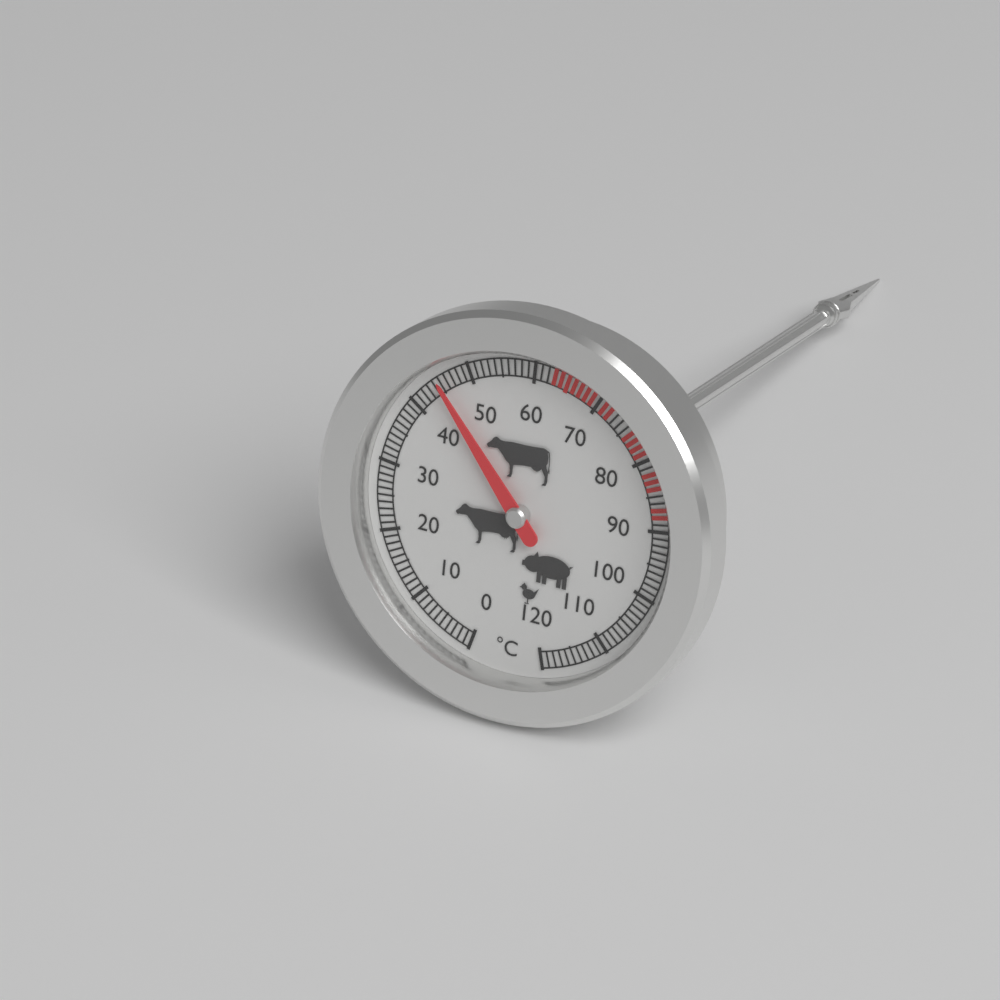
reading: 45 °C
